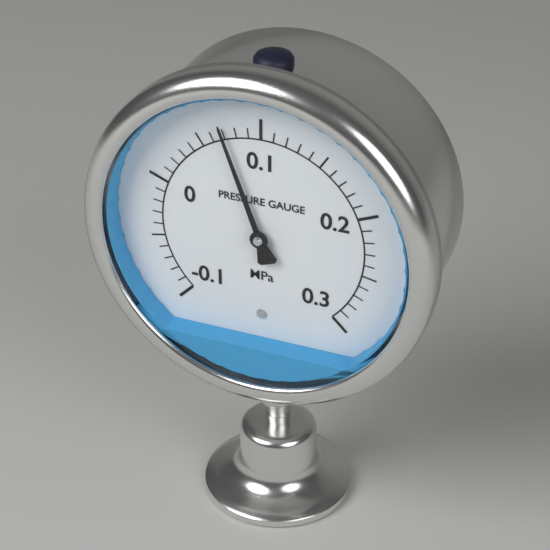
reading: 0.07 MPa
